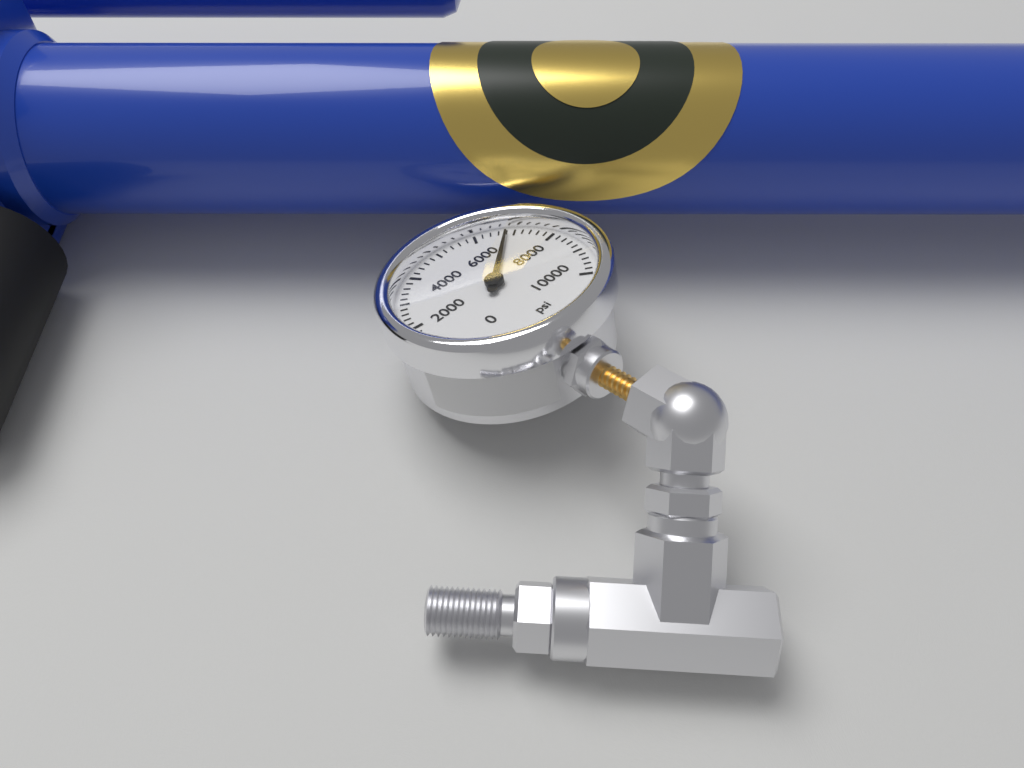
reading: 6800 psi
